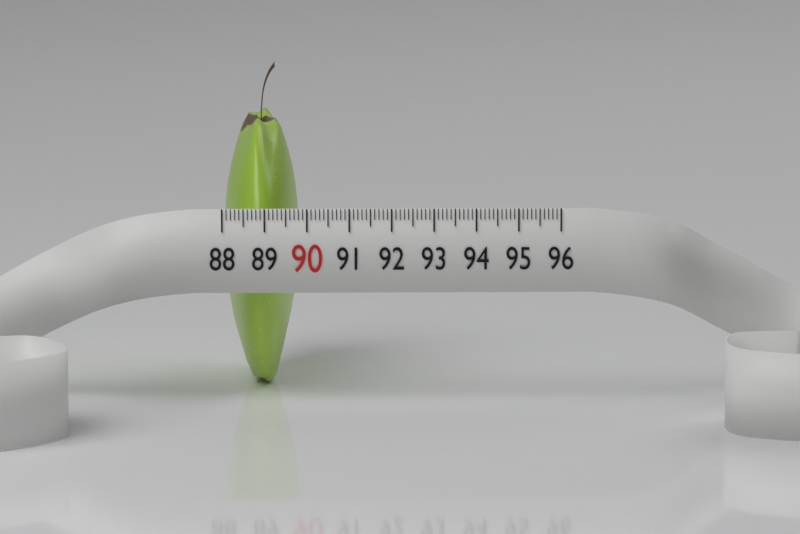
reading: 89.8 (no unit)
